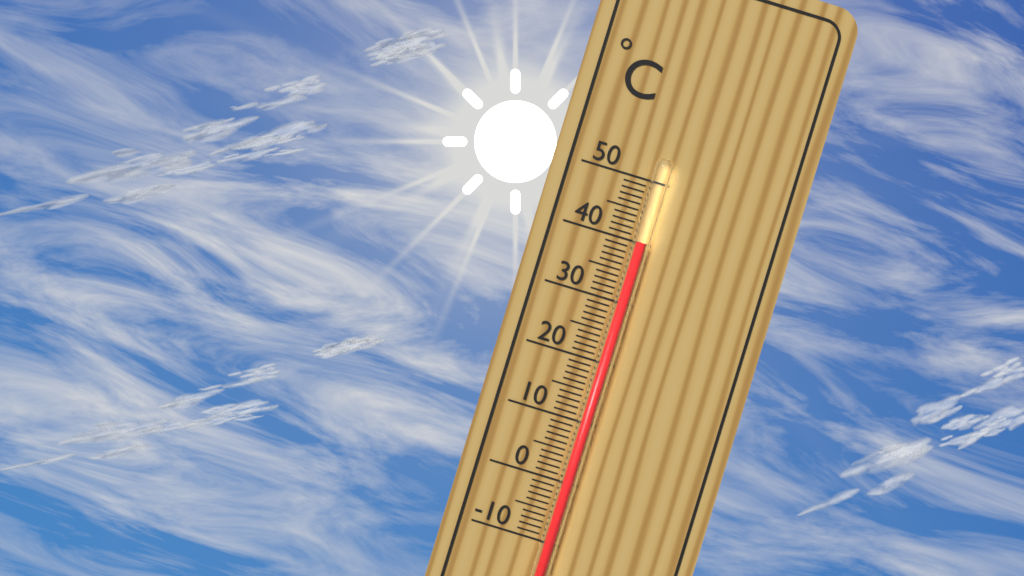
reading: 40 °C
